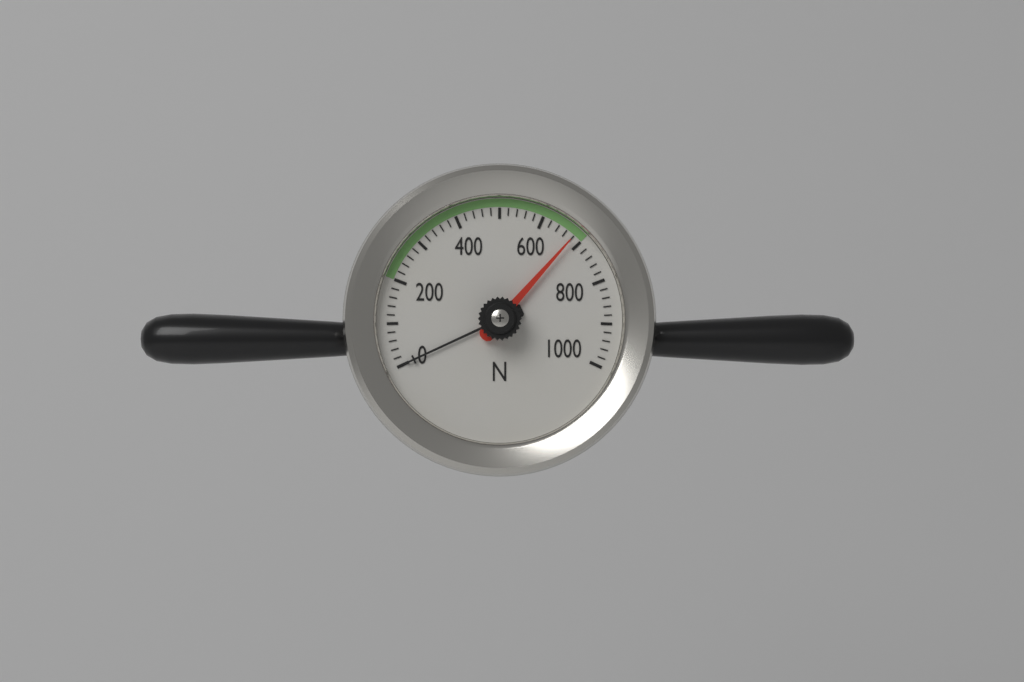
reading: 680 N
